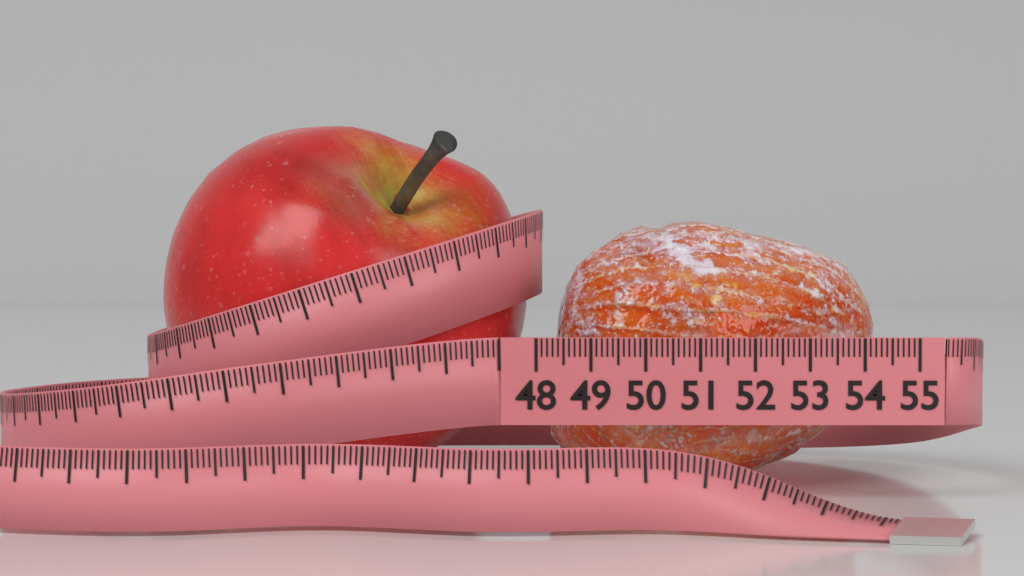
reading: 54.3 (no unit)
